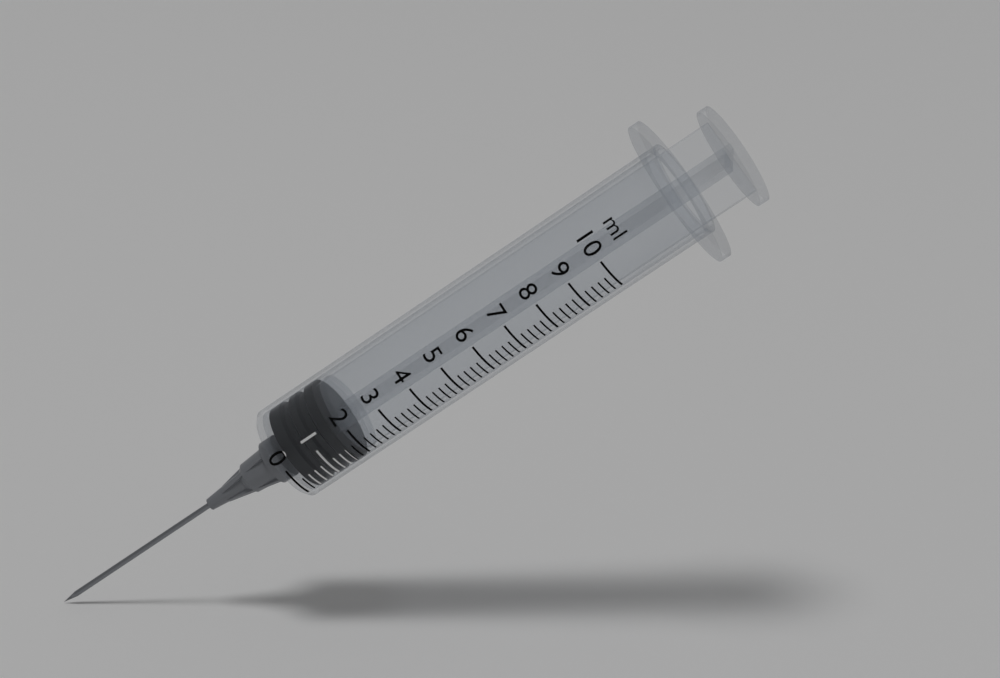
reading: 0.2 ml
